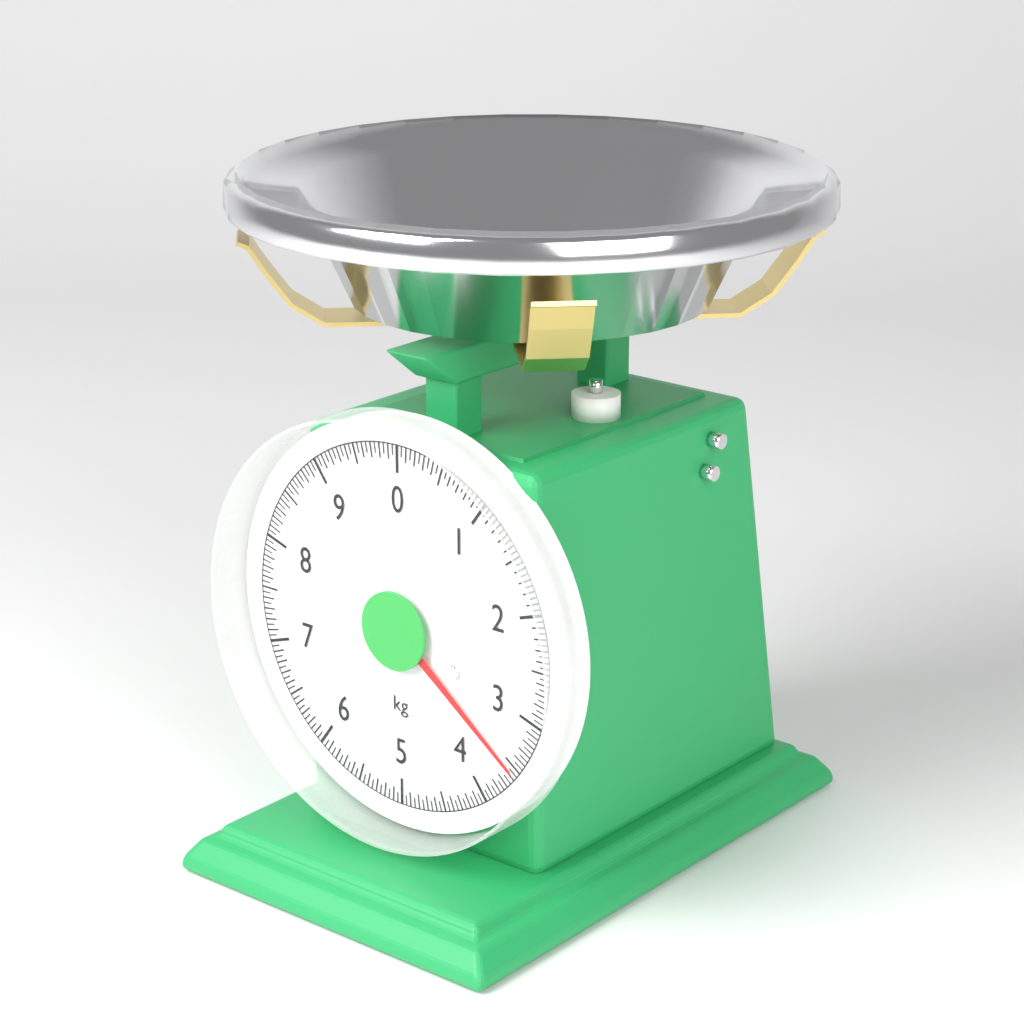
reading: 3.55 kg
